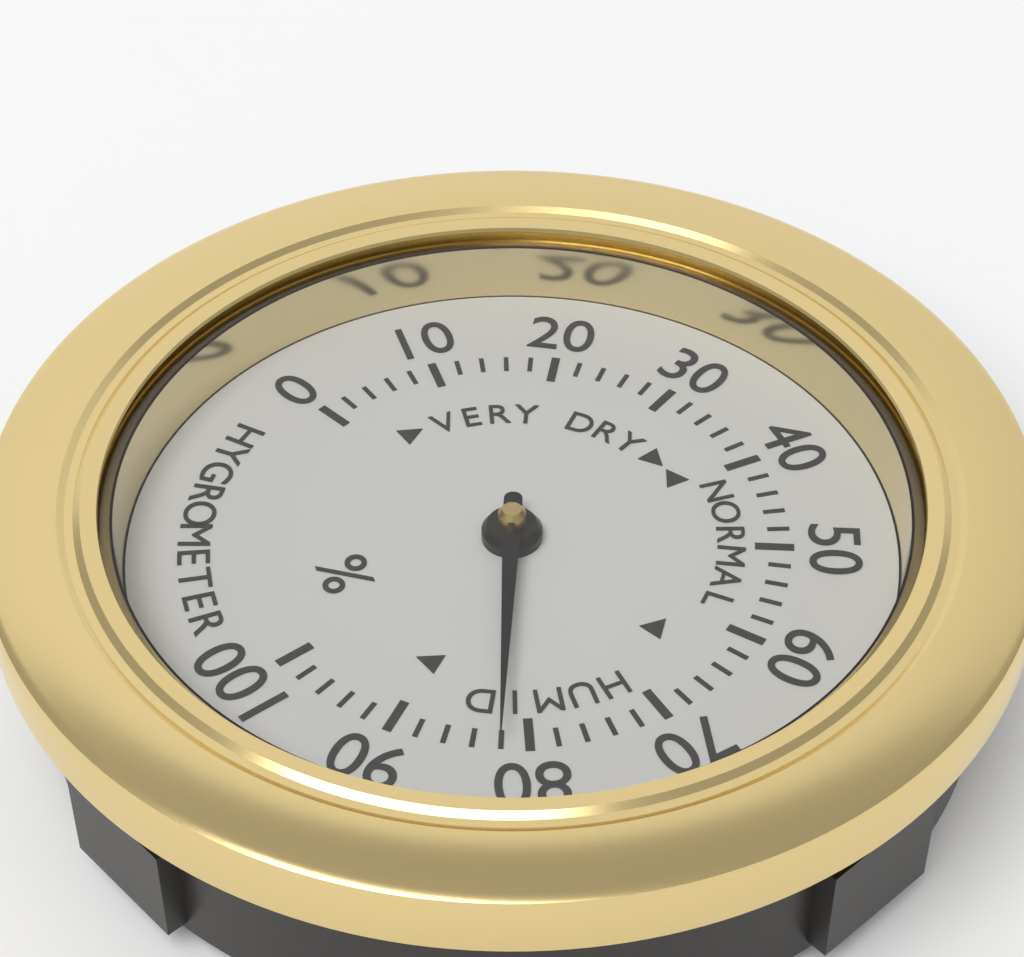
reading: 82 %
